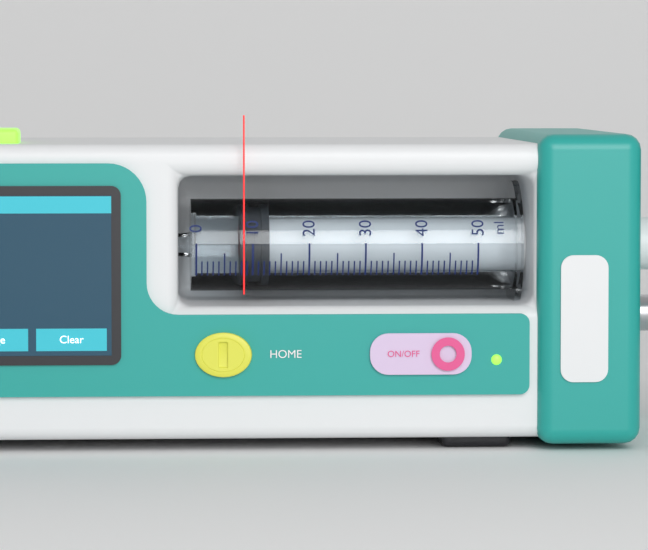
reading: 8 ml
